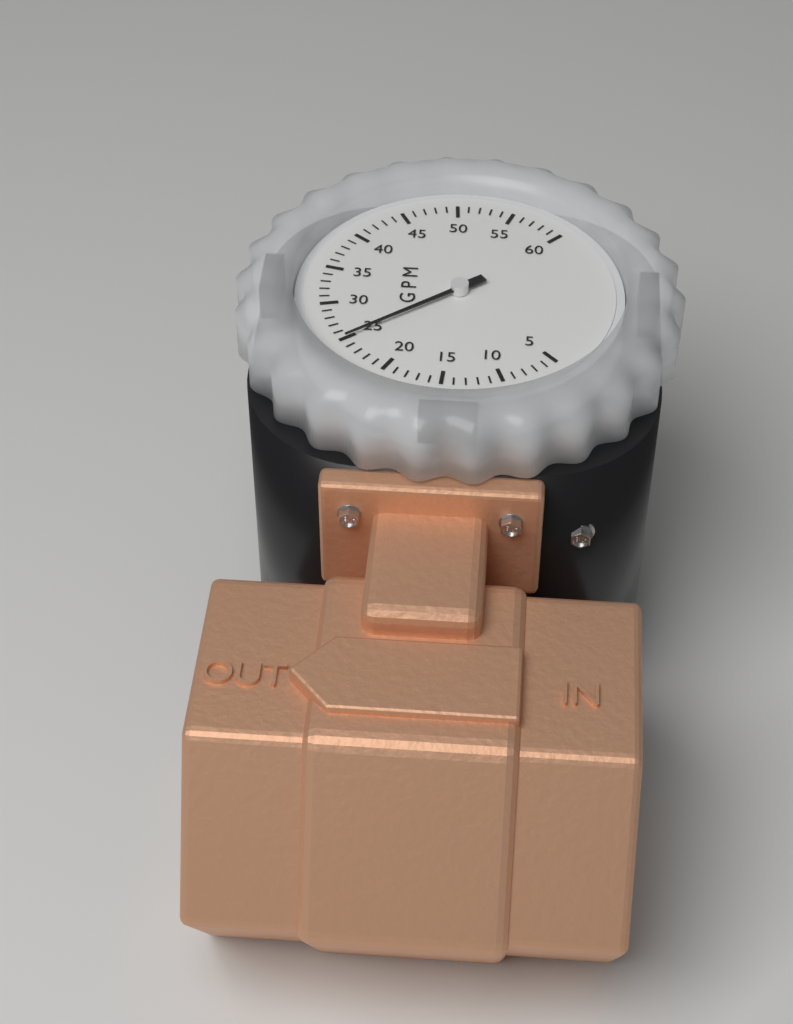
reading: 25 GPM
